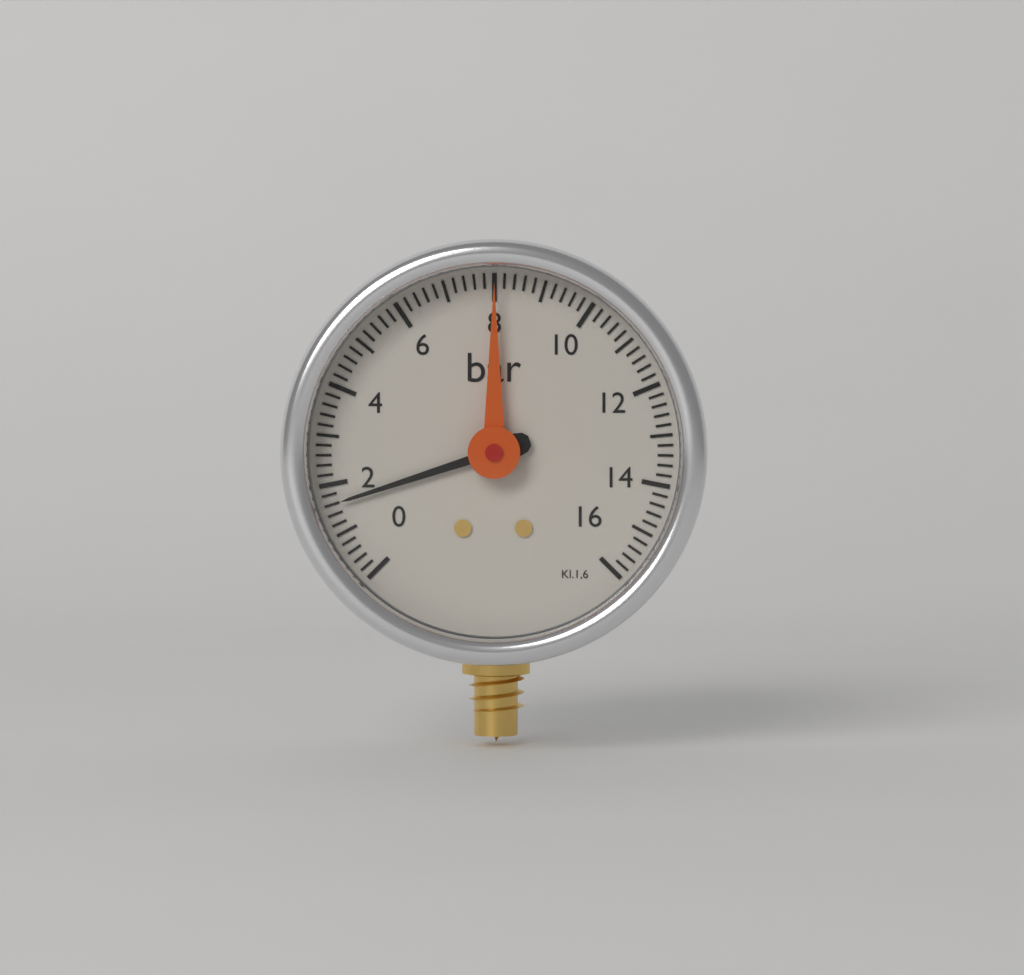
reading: 1.6 bar
